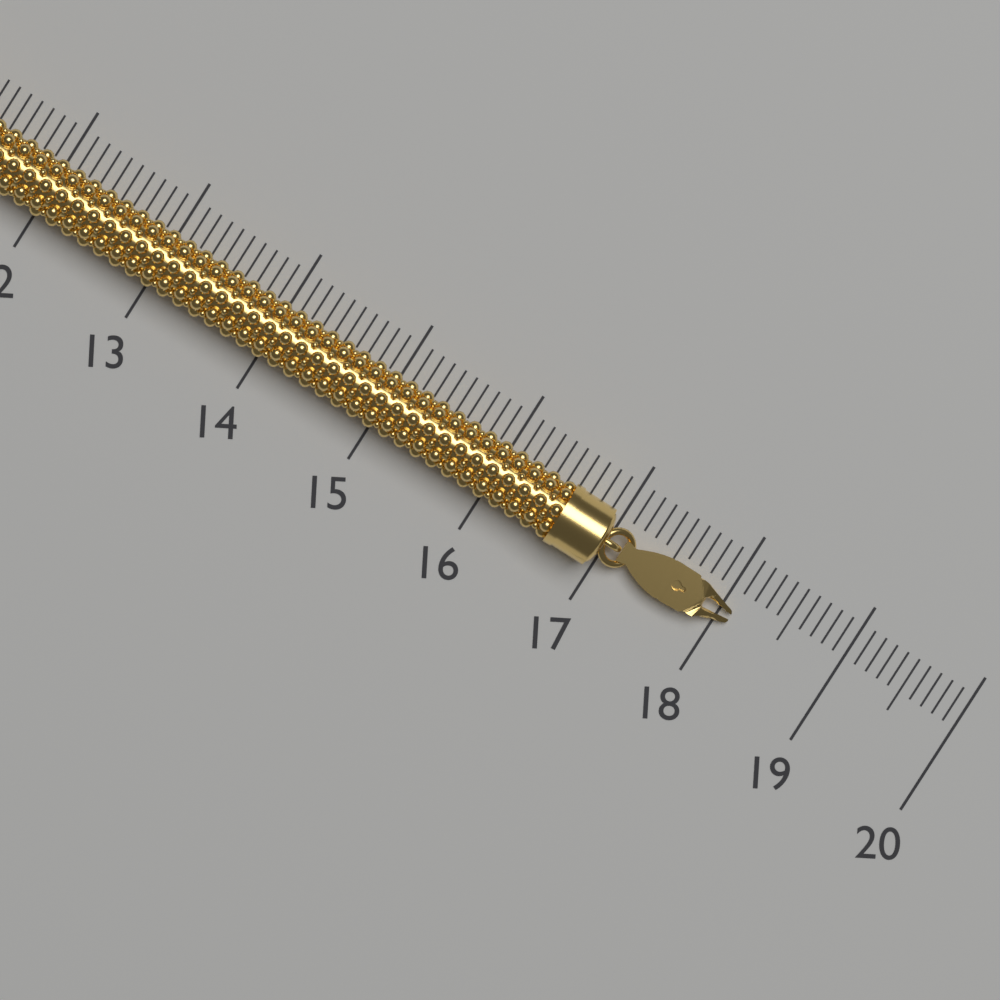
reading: 18.1 (no unit)
